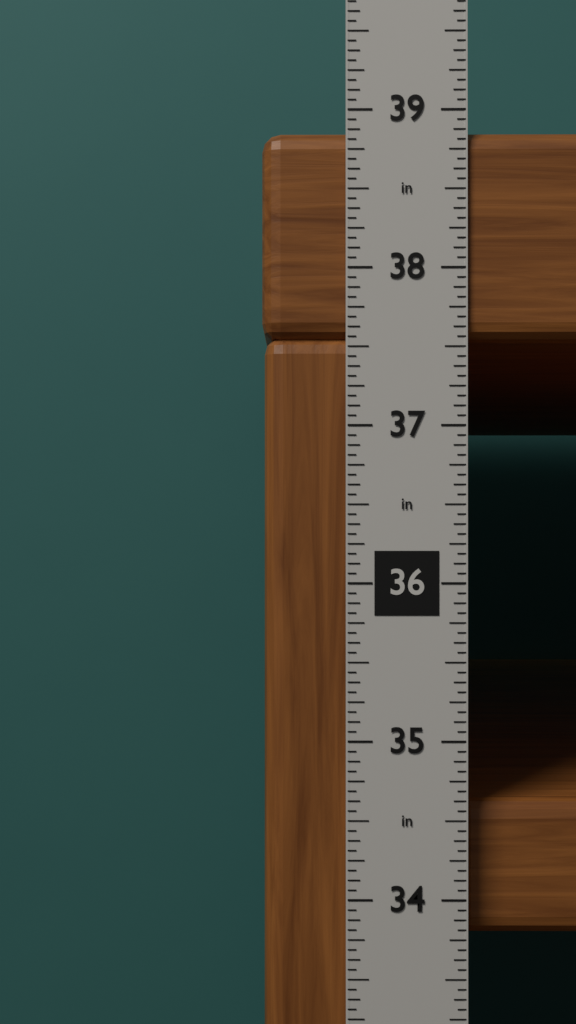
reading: 38.8750 in
